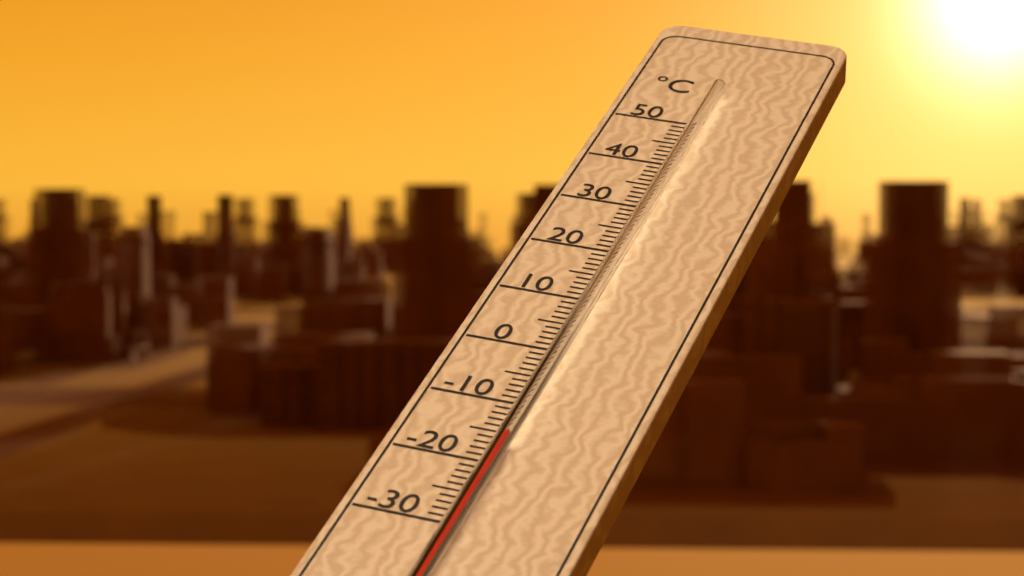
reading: -17 °C
